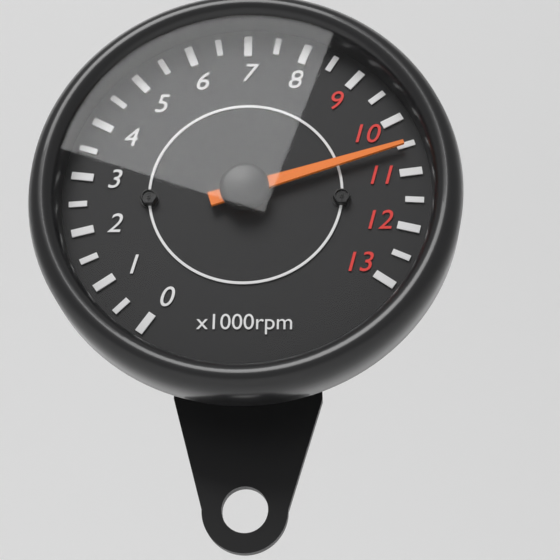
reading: 10500 rpm
